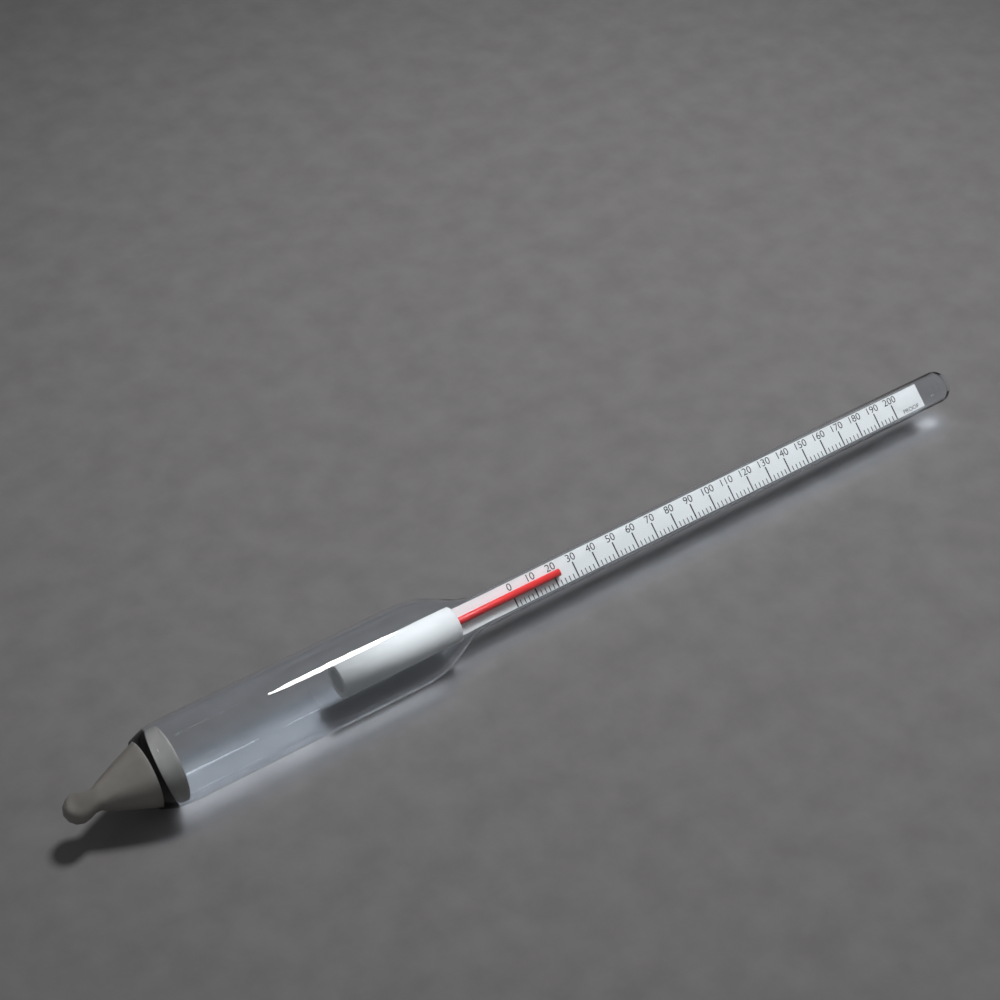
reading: 22 proof
